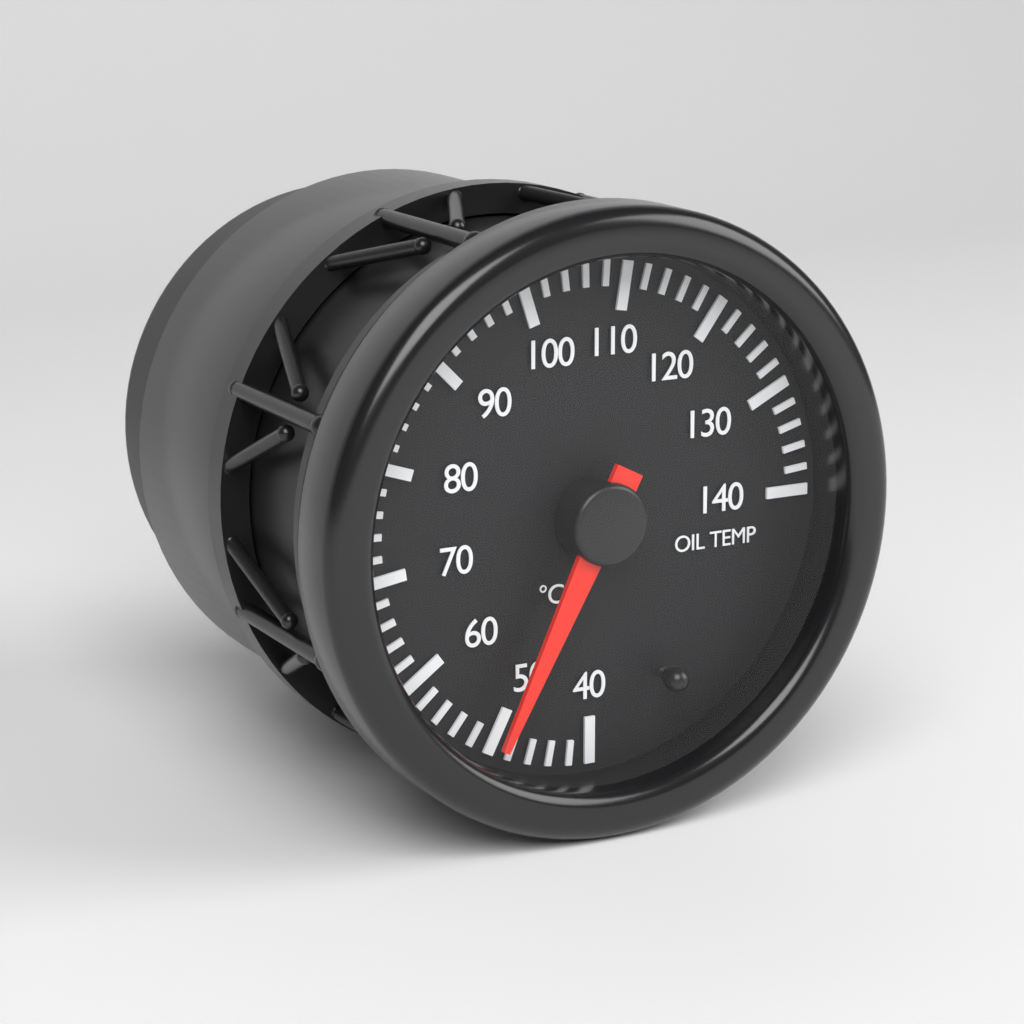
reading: 50 °C
